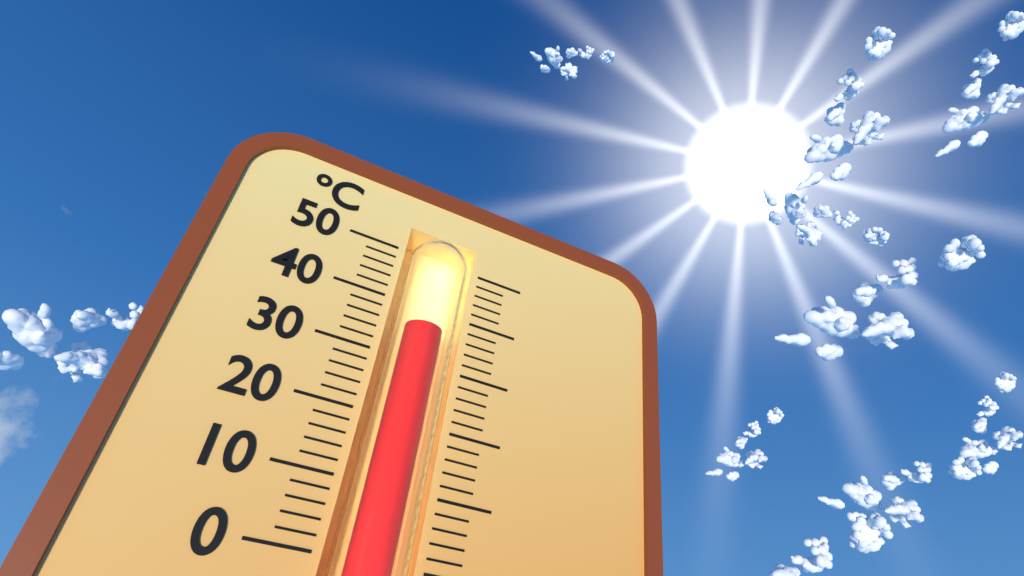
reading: 36 °C
